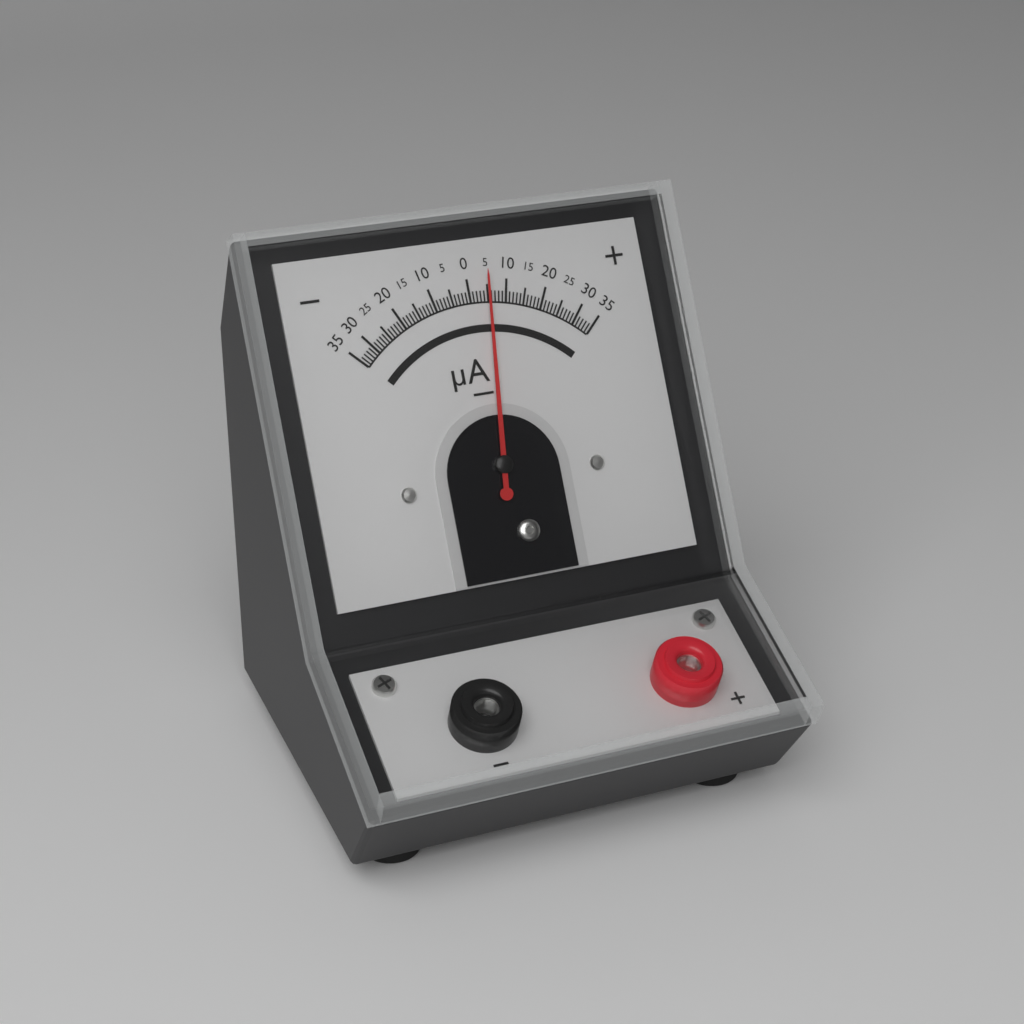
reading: 5 µA
